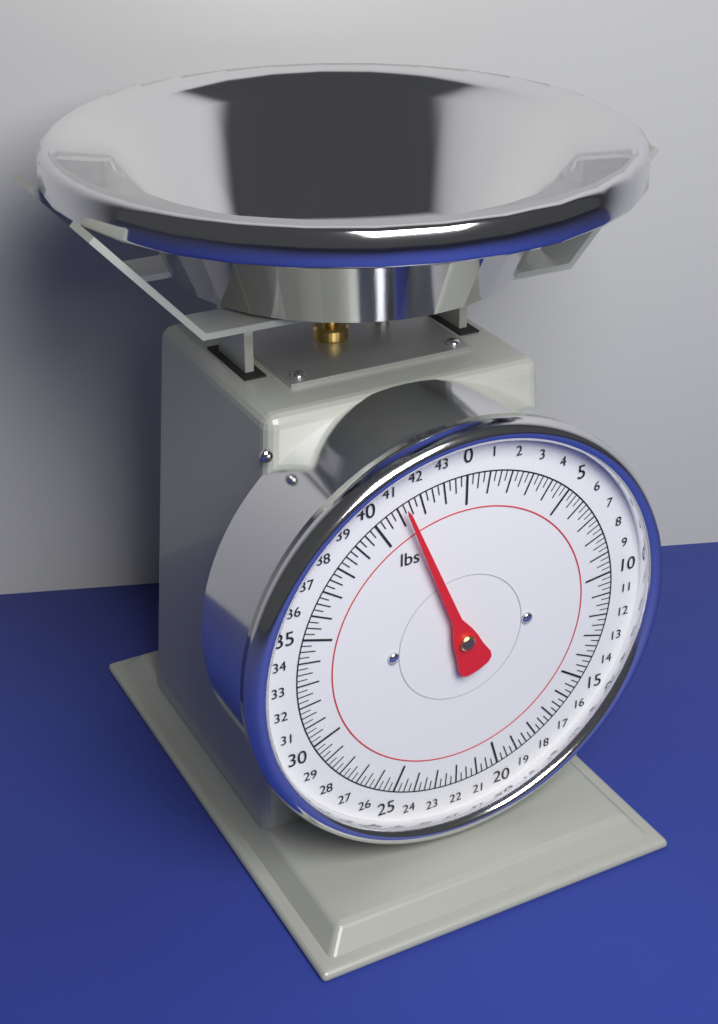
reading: 41.25 lbs
